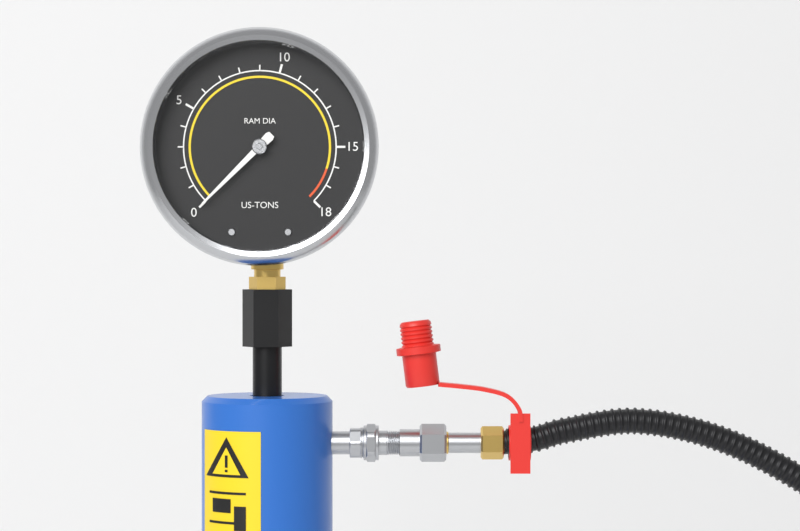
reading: 0 US-TONS
